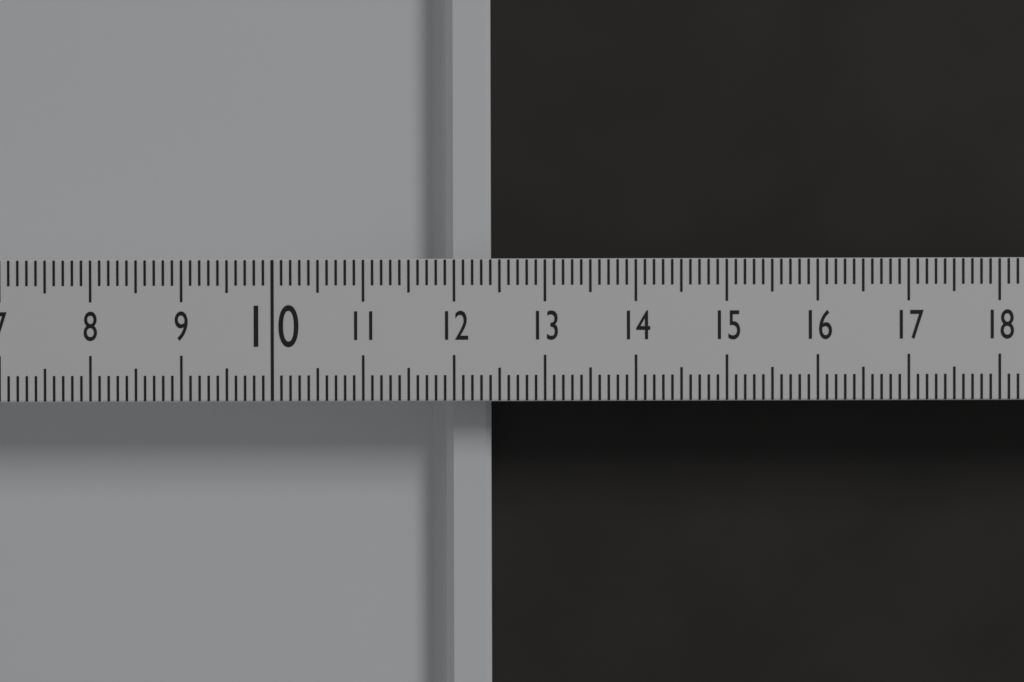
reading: 12.4 (no unit)
